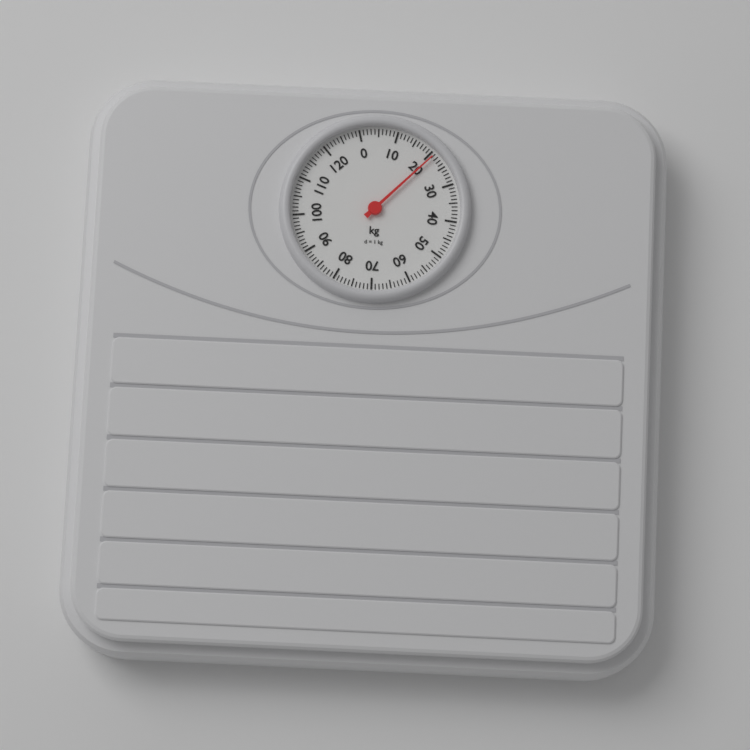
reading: 21 kg
